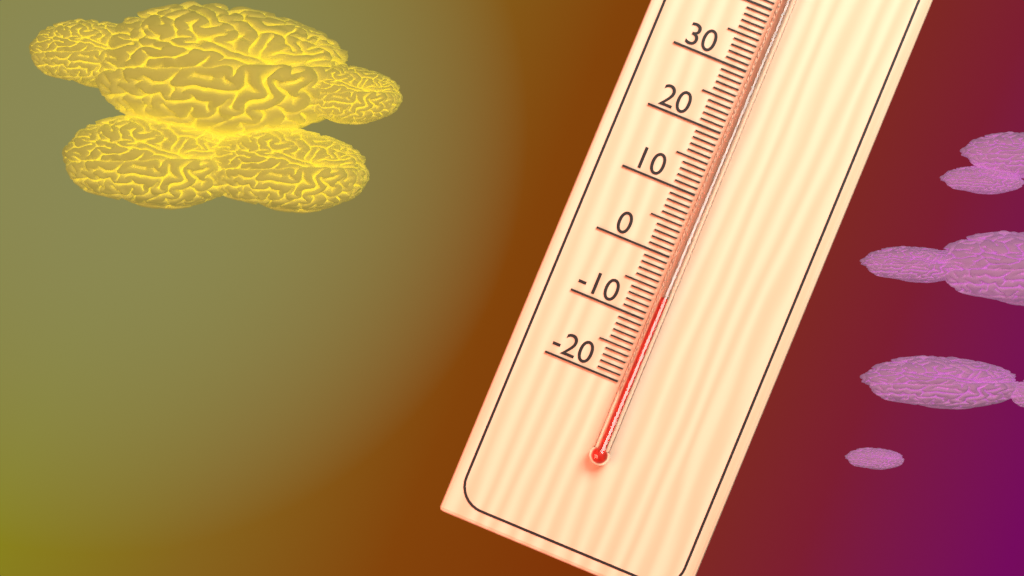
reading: -6 °C
